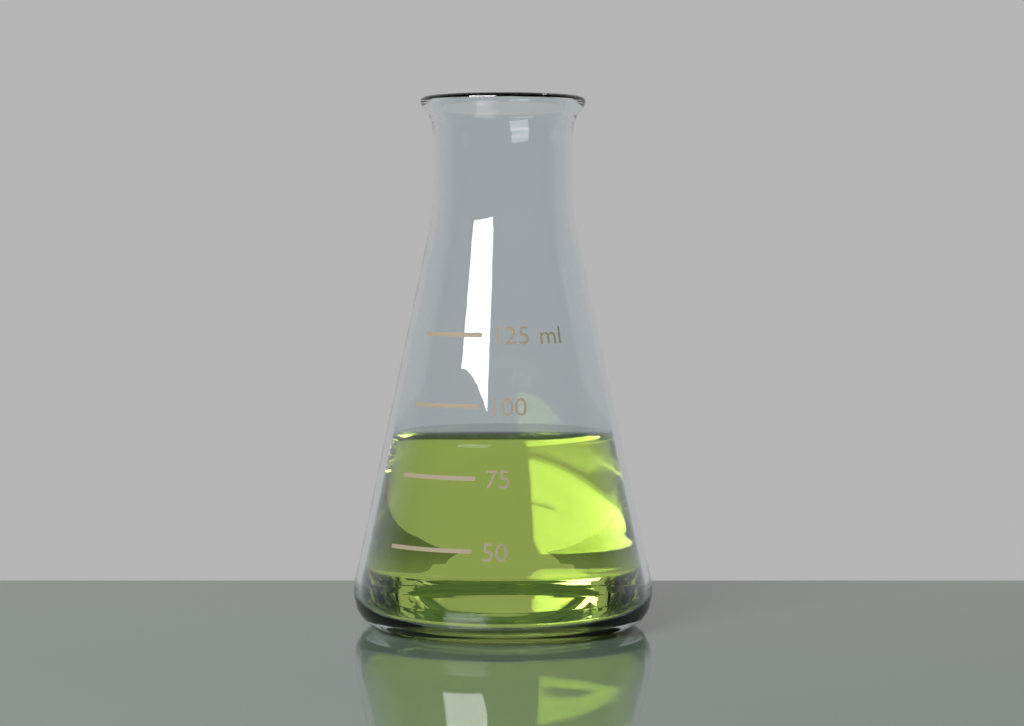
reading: 88 ml
